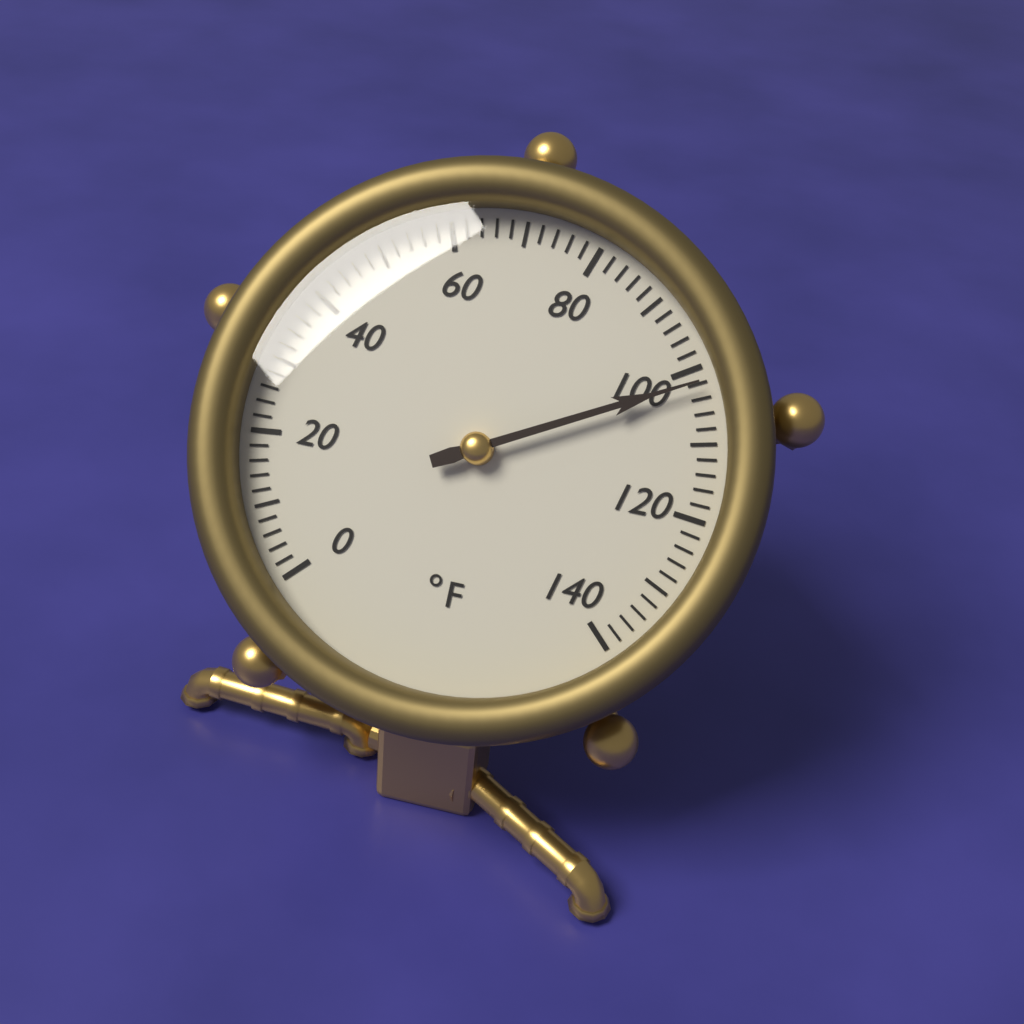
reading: 102 °F
